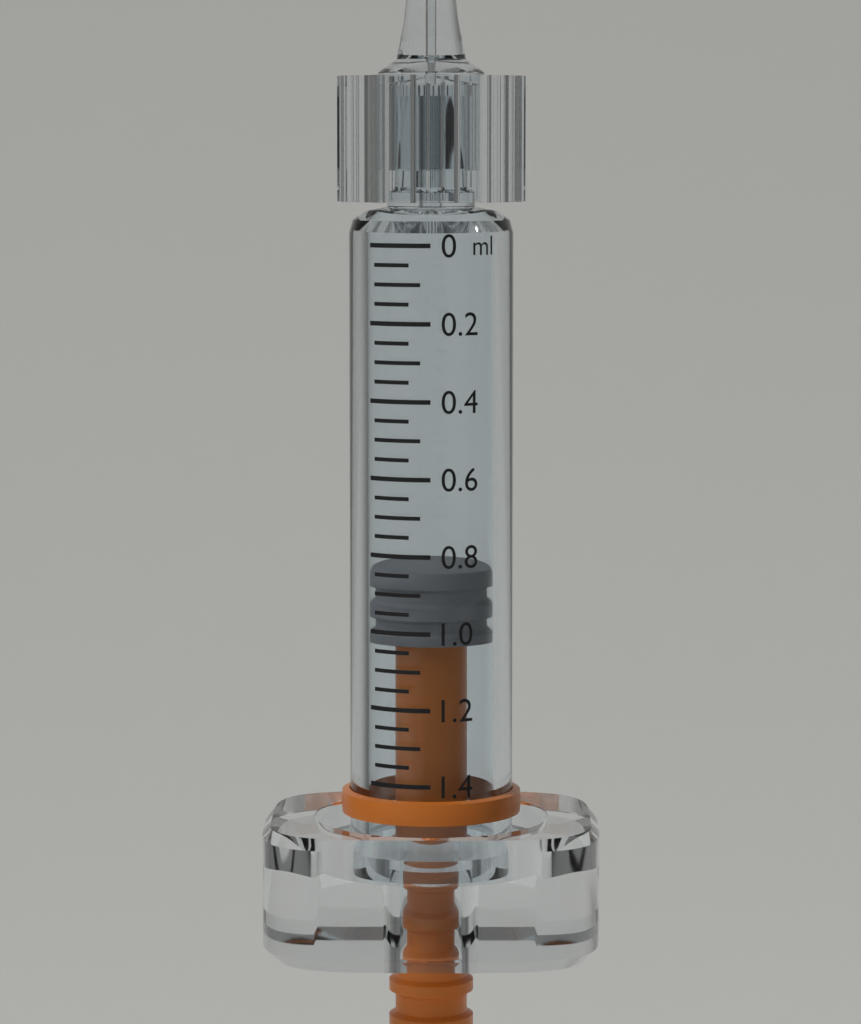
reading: 0.85 ml
